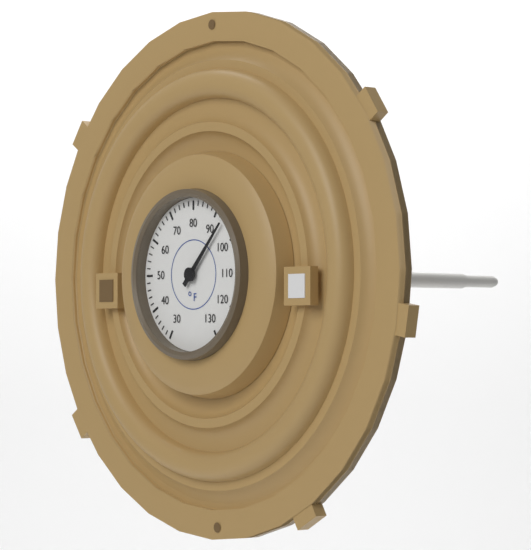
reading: 94 °F
